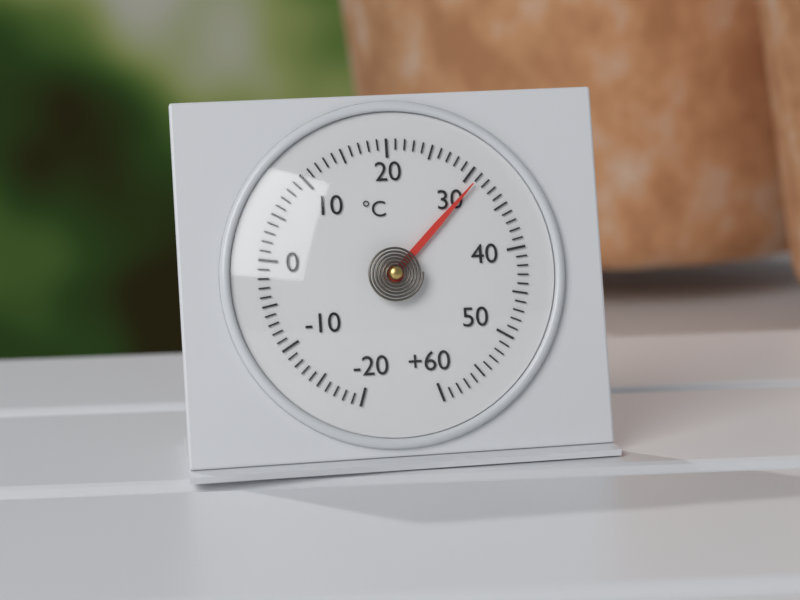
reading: 31 °C
